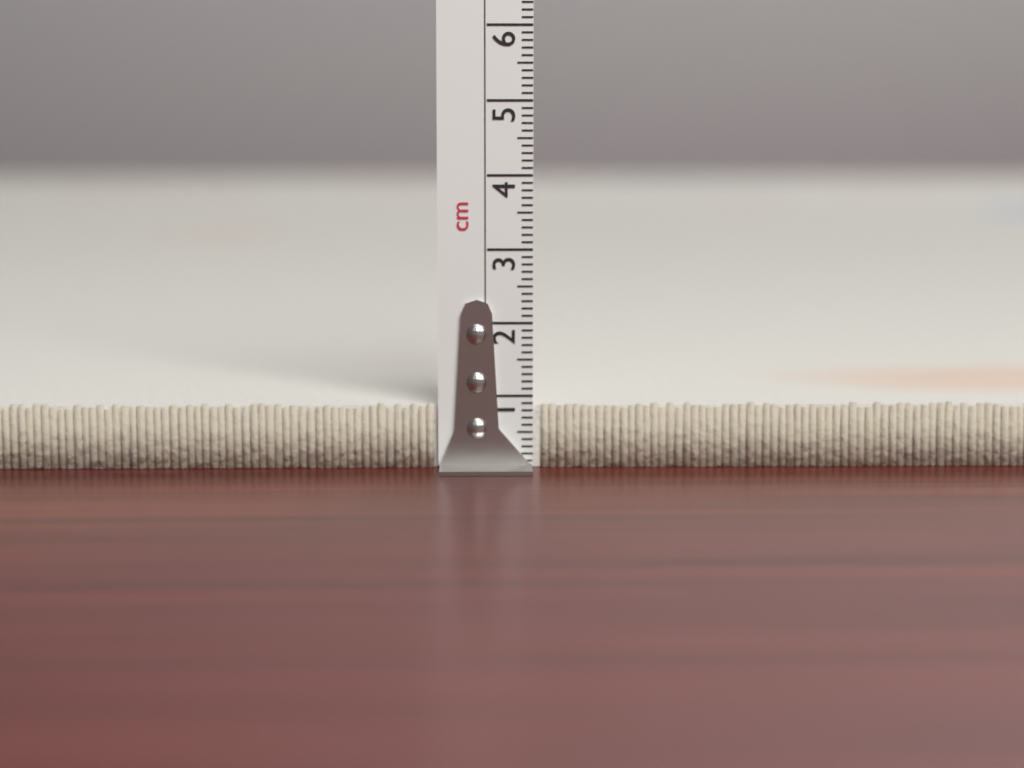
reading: 0.9 cm
